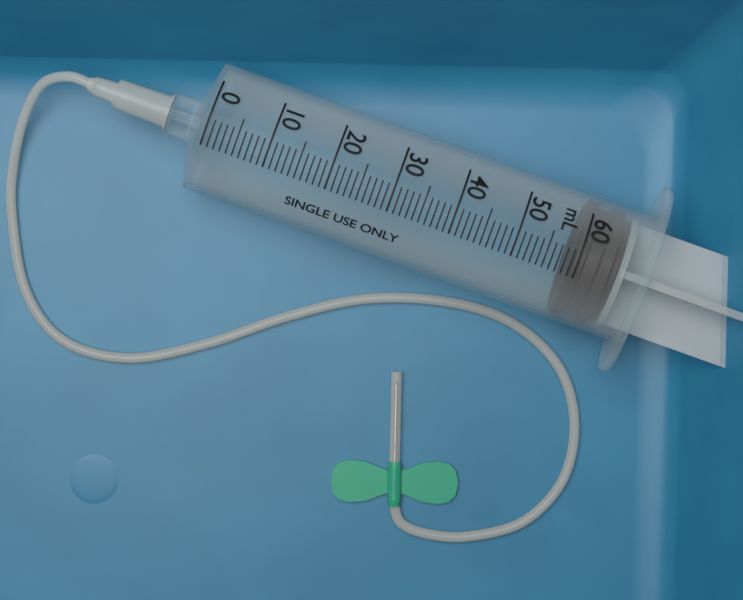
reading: 59 mL
